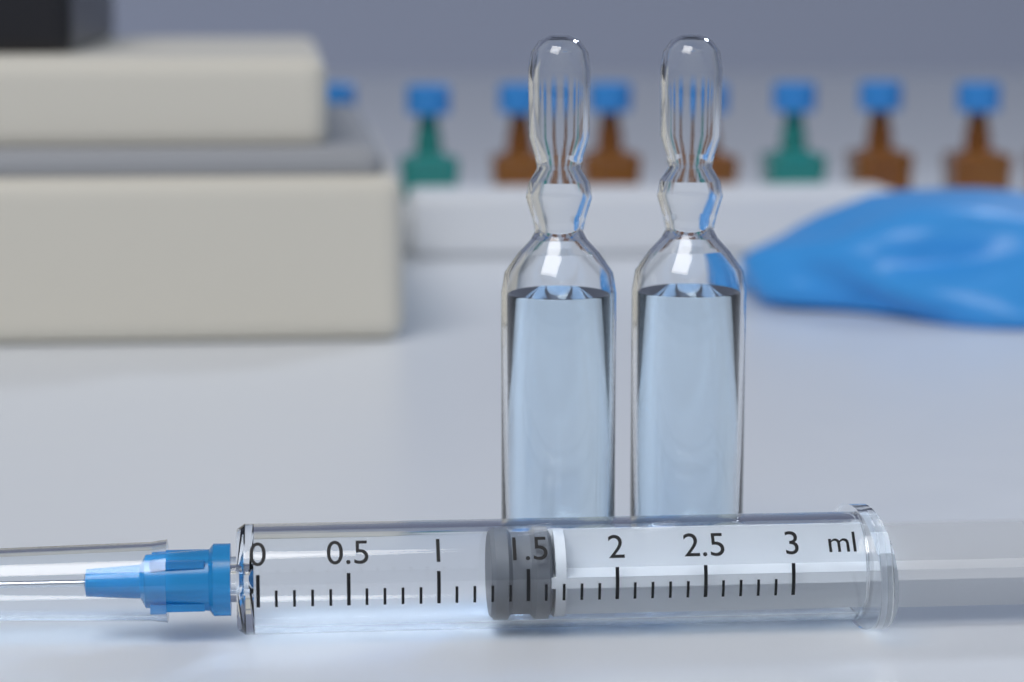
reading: 1.3 ml
